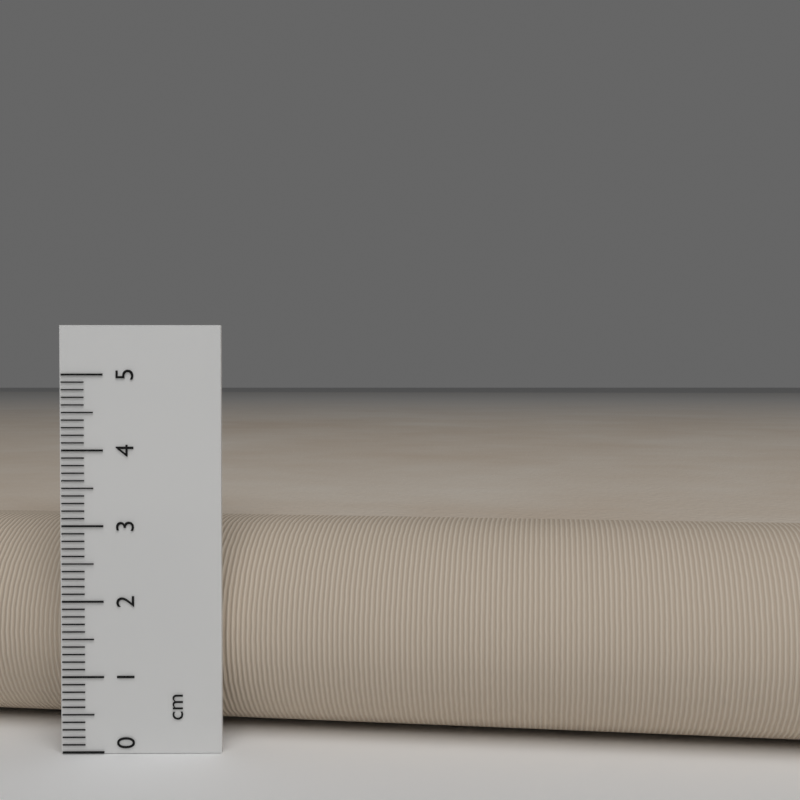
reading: 2.9 cm
